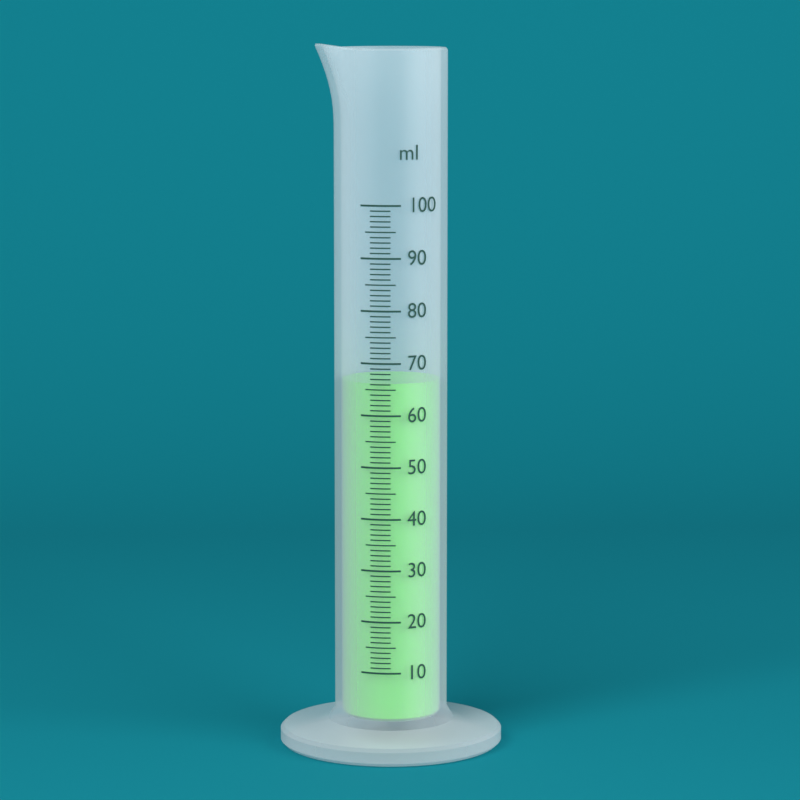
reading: 66 ml
